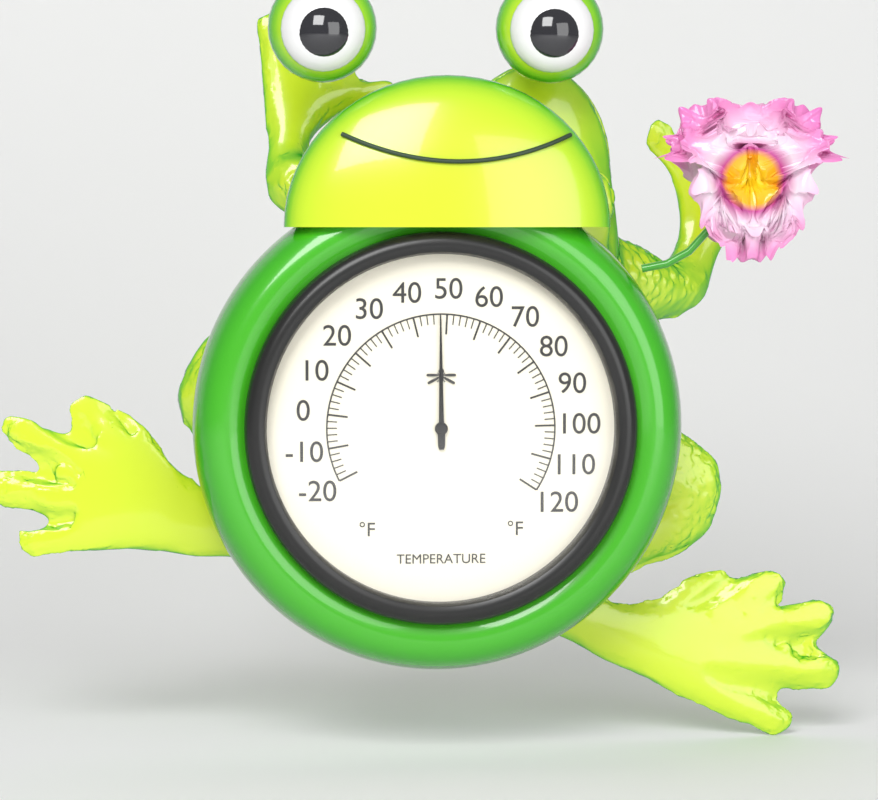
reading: 48 °F
